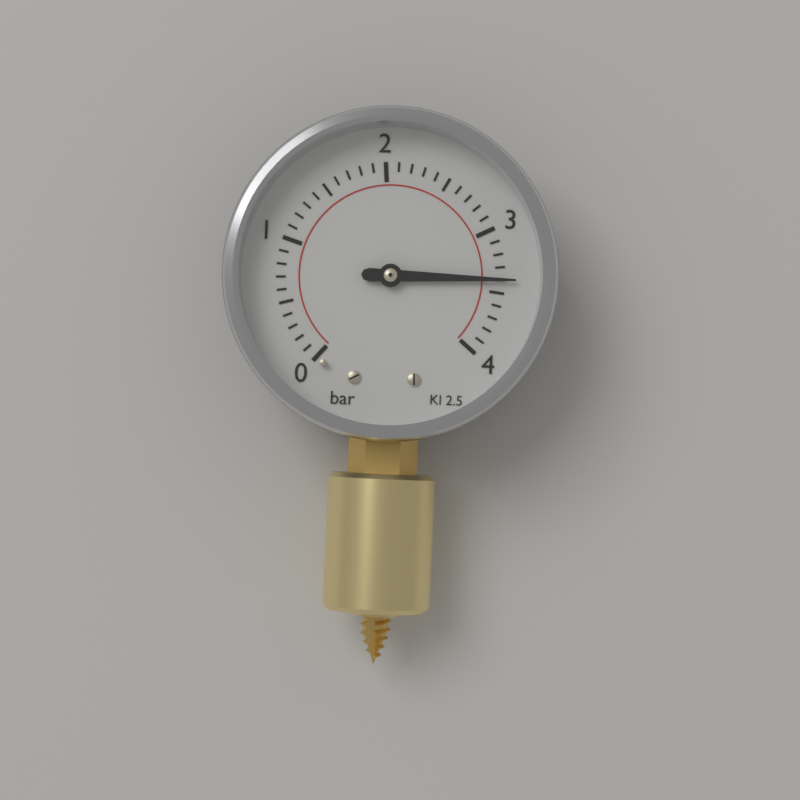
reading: 3.4 bar
